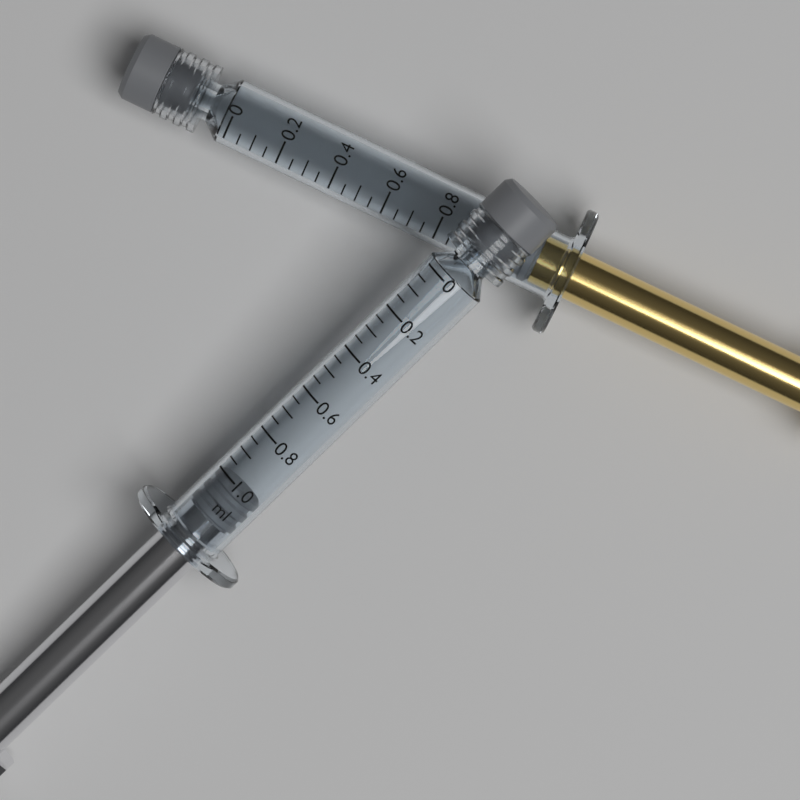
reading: 1.00 ml
